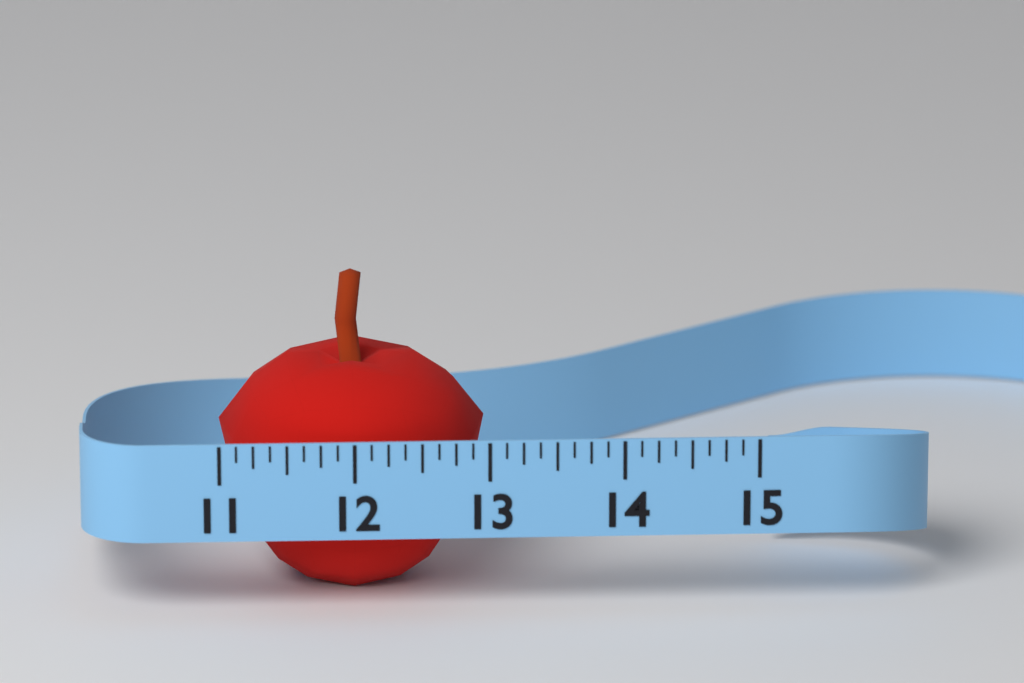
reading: 13.000 (no unit)
